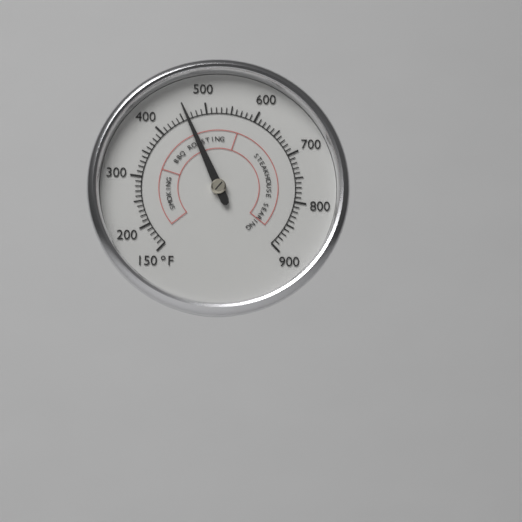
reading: 460 °F
